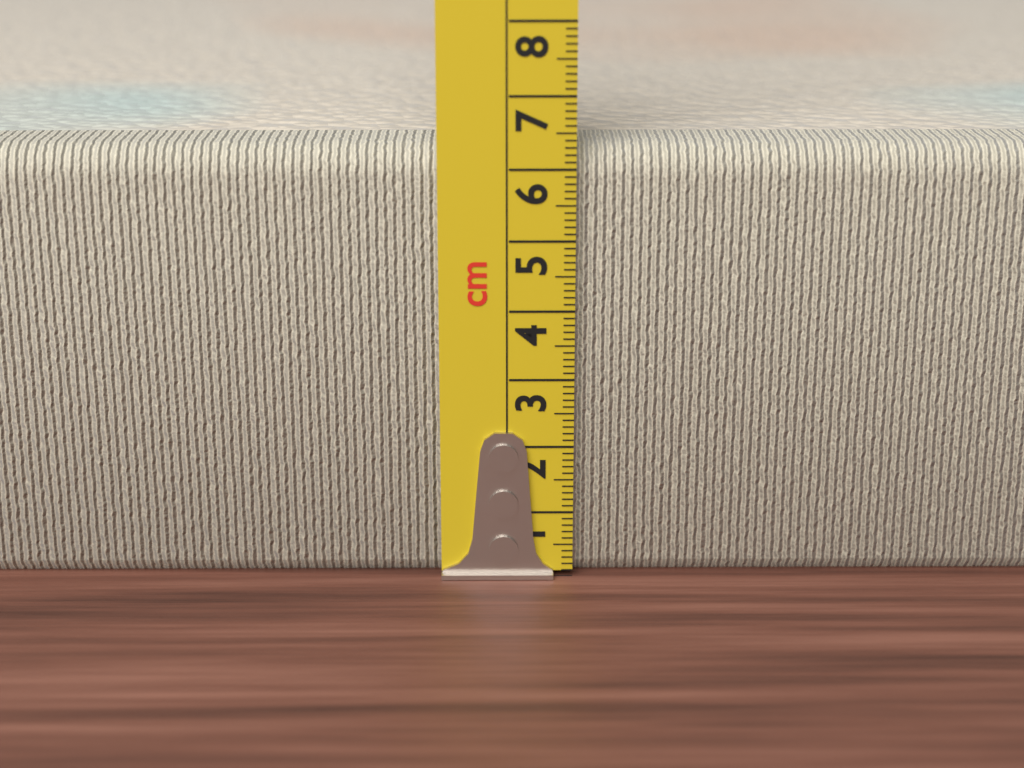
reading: 6.3 cm
